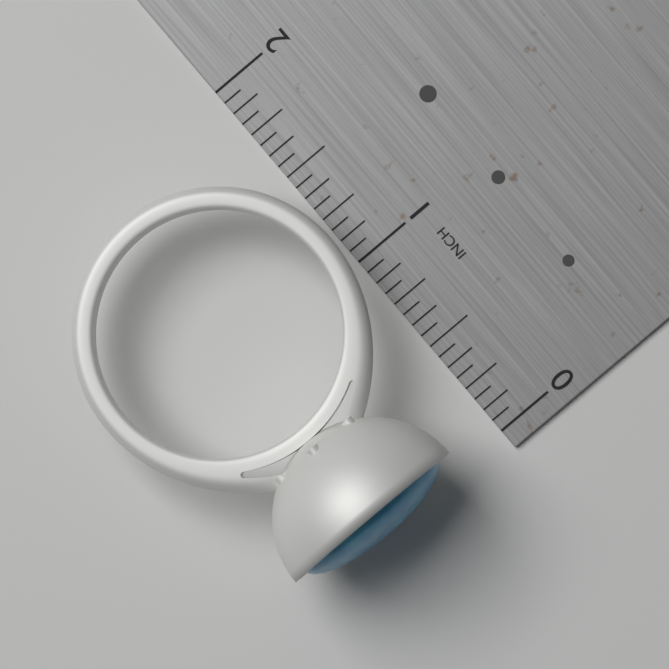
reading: 1.8125 in
